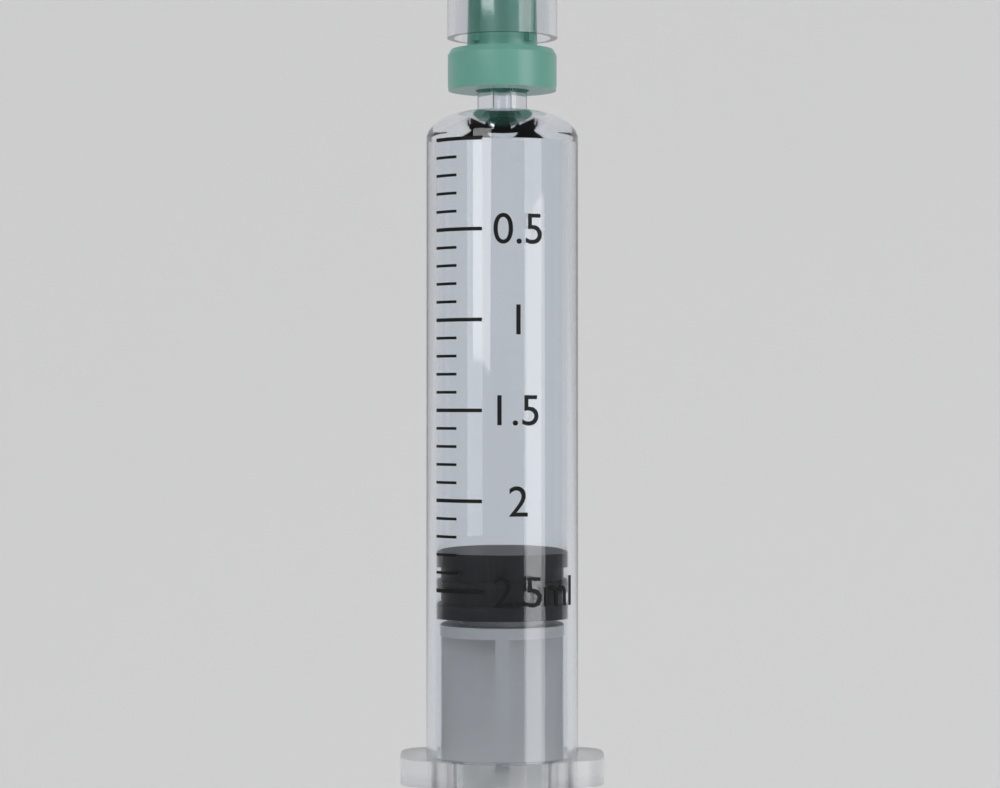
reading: 2.3 ml
